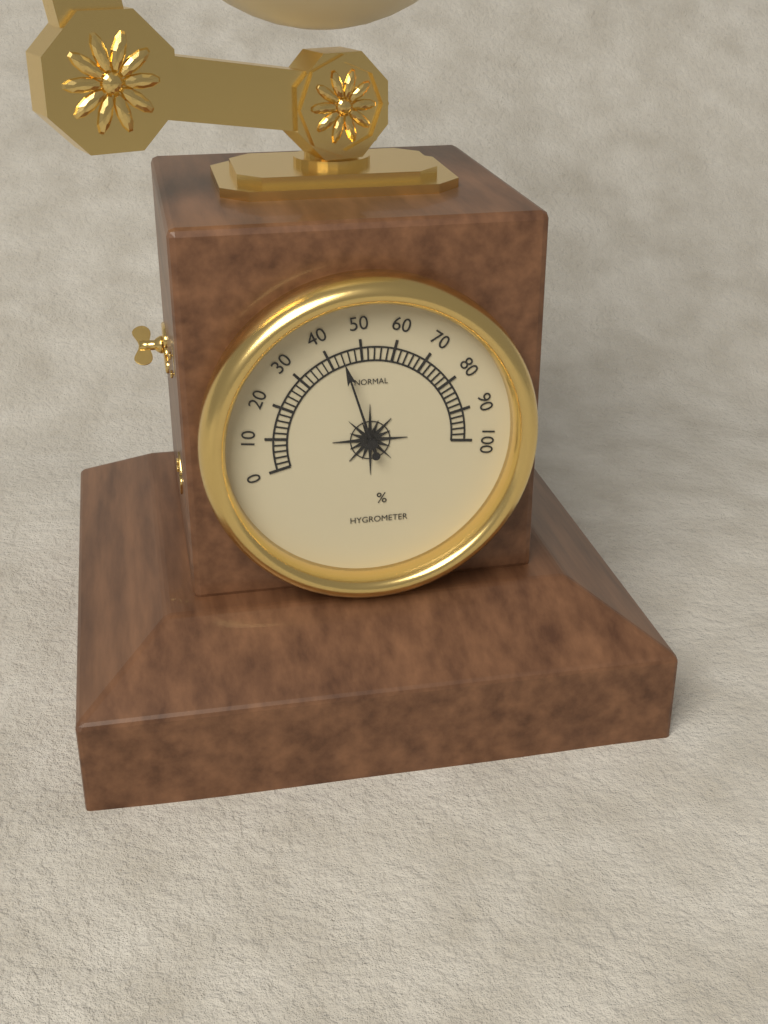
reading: 44 %
